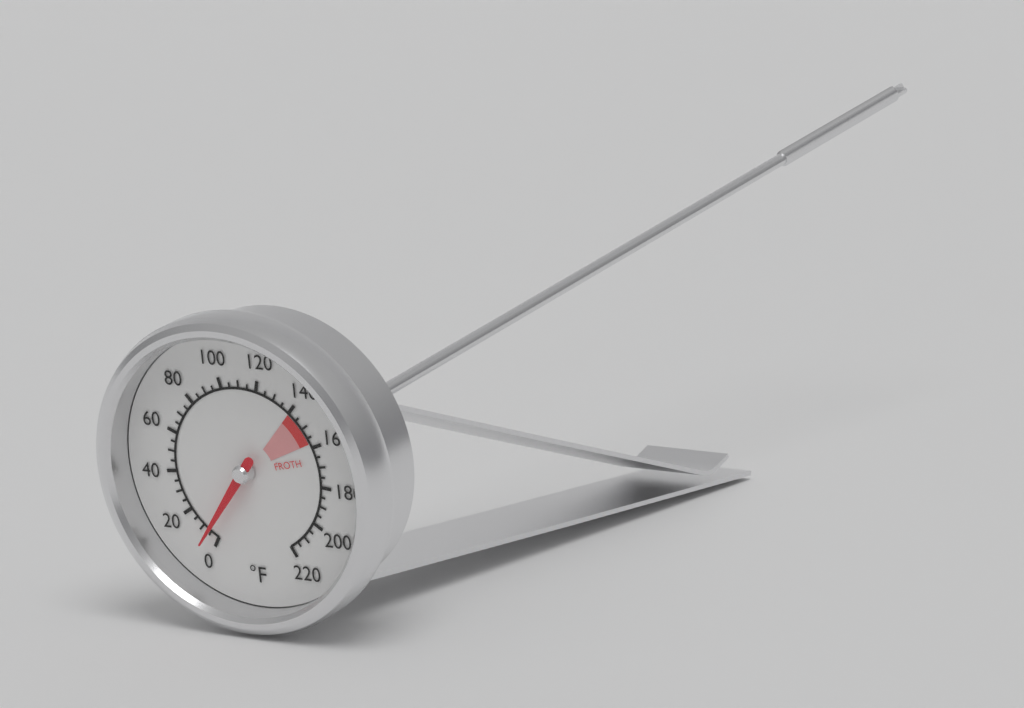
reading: 5 °F
